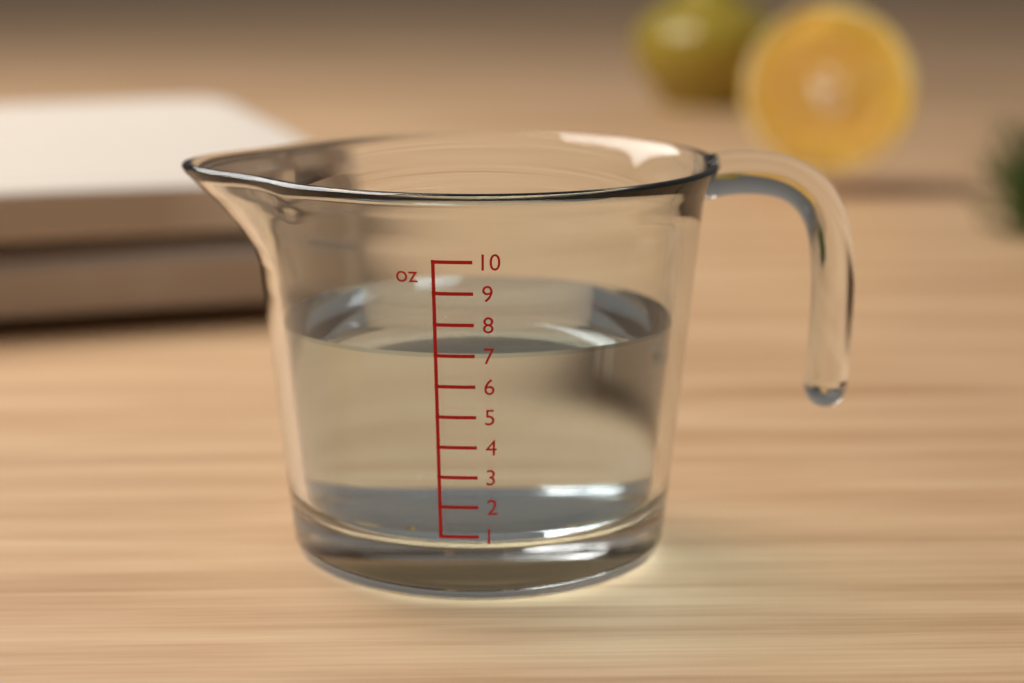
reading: 7 oz
